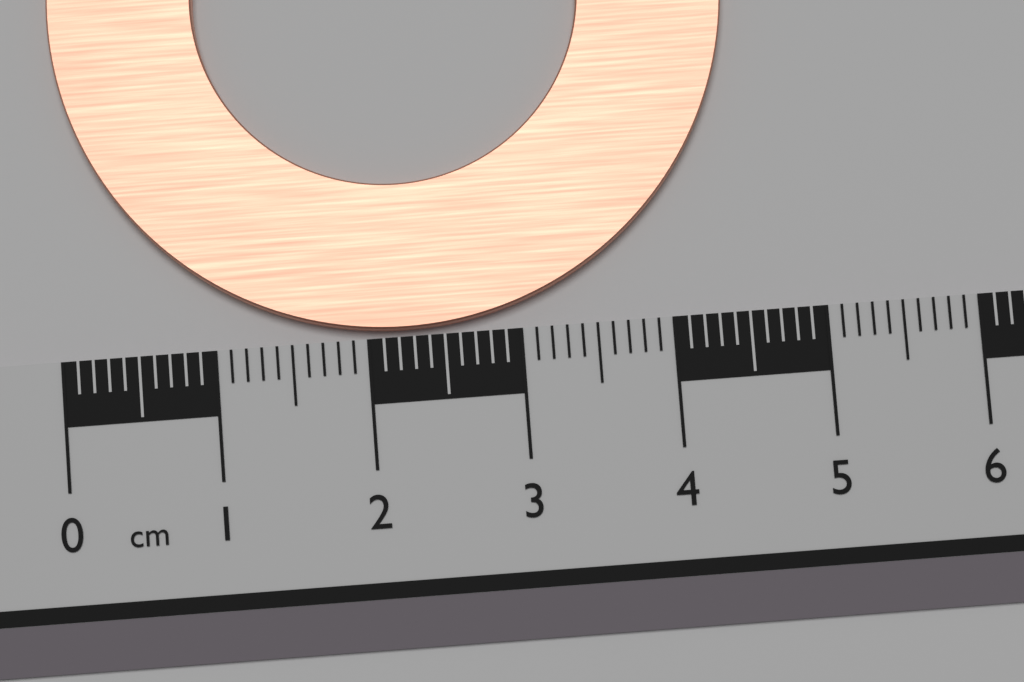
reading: 4.5 cm
